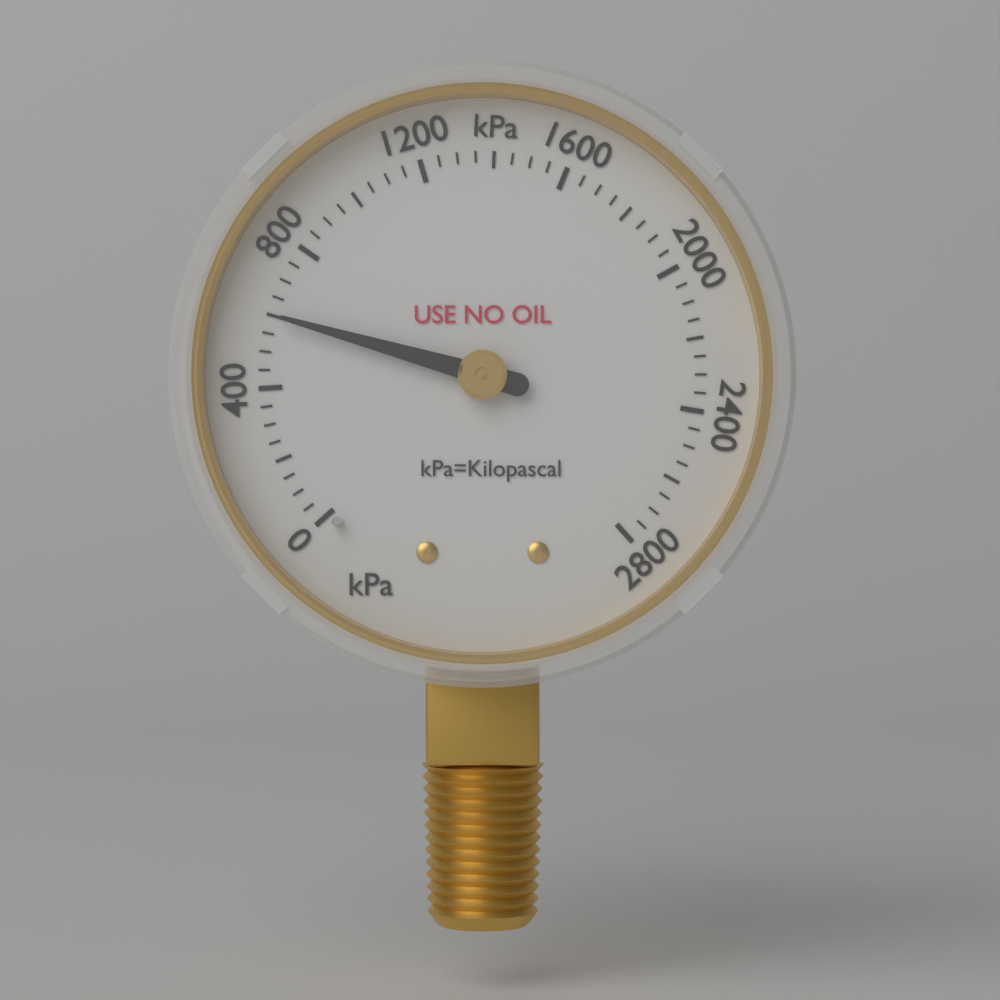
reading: 600 kPa
